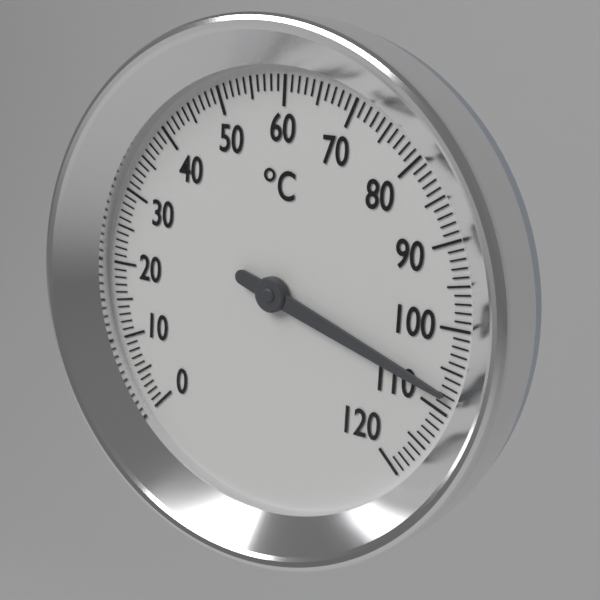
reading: 108 °C
